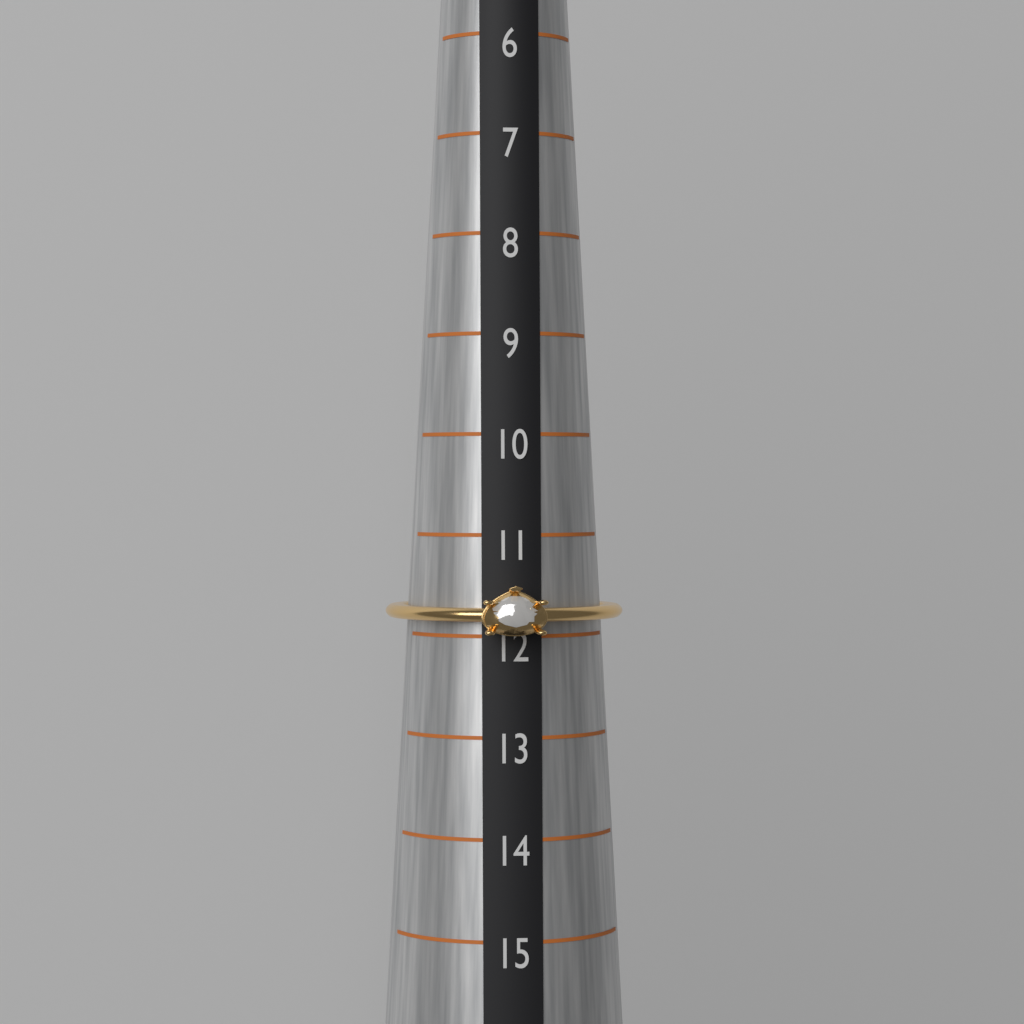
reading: 12 (no unit)
